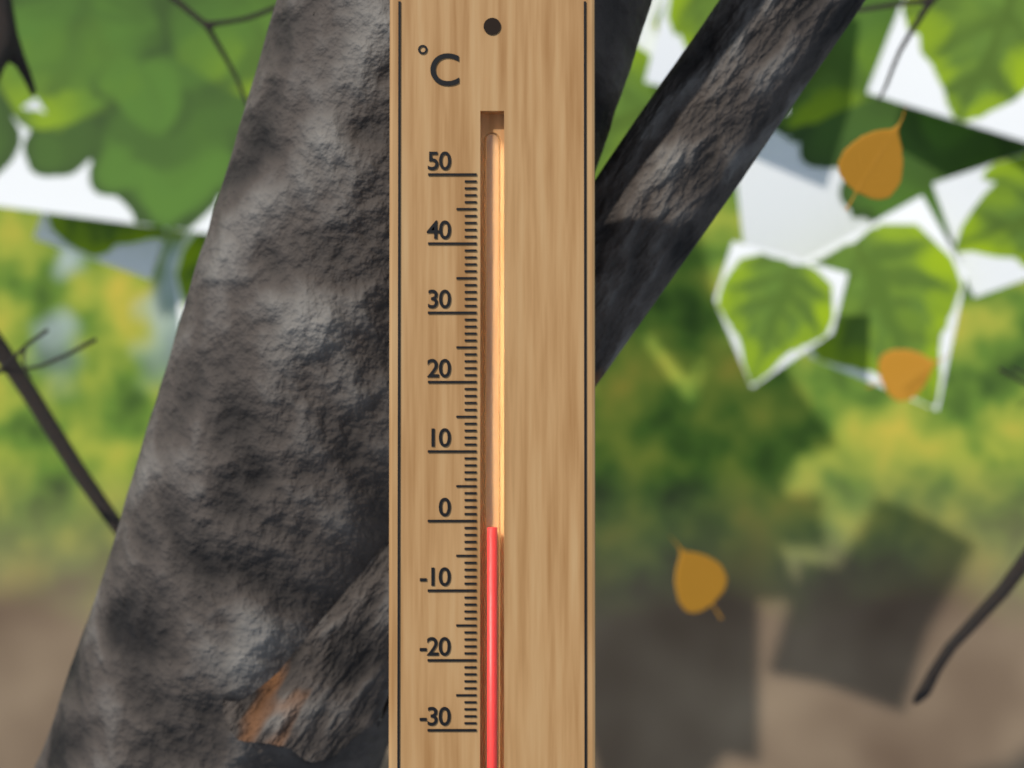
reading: -1 °C
